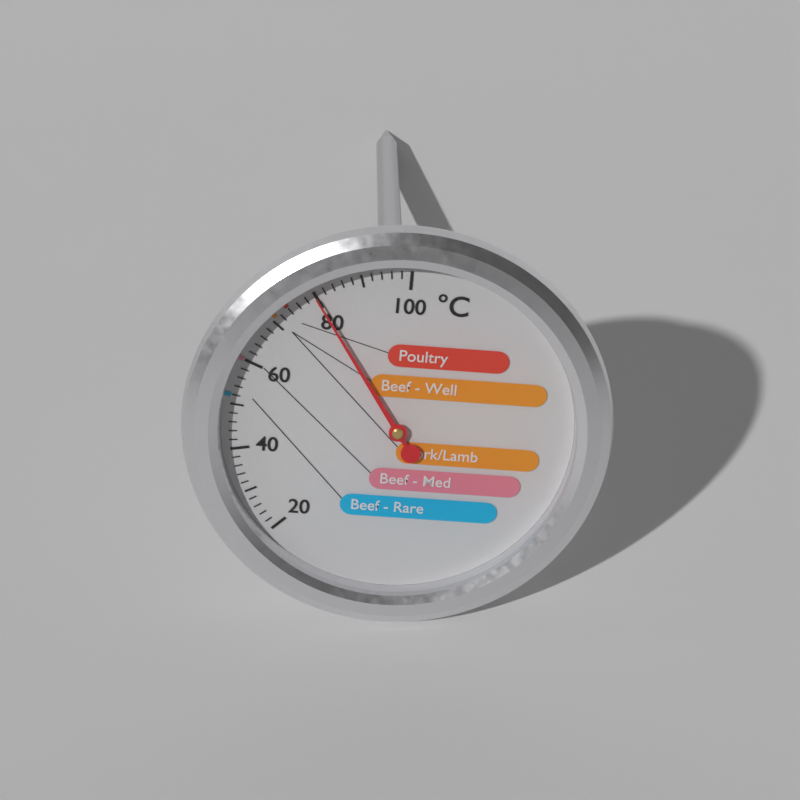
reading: 80 °C
